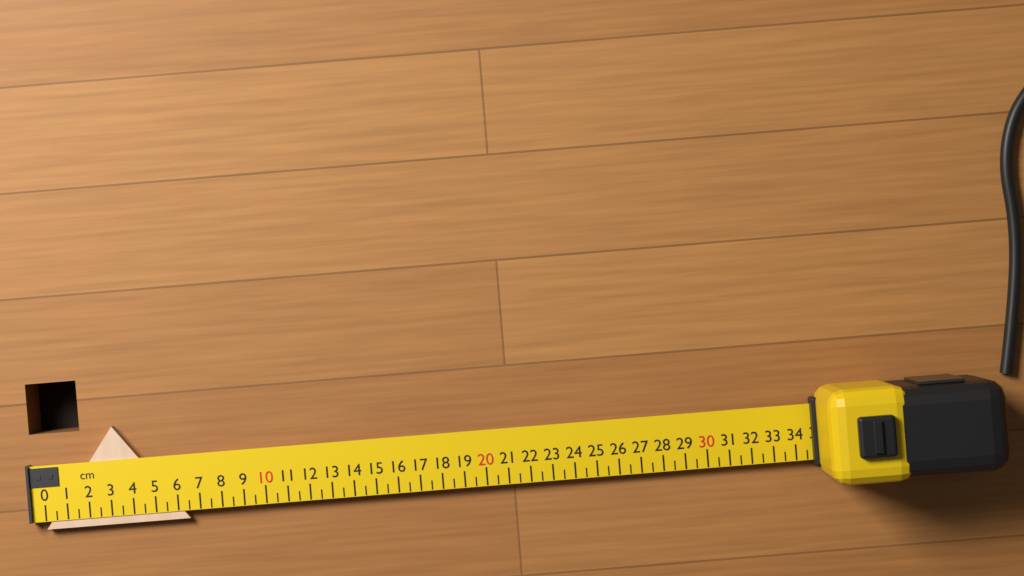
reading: 6.5 cm
